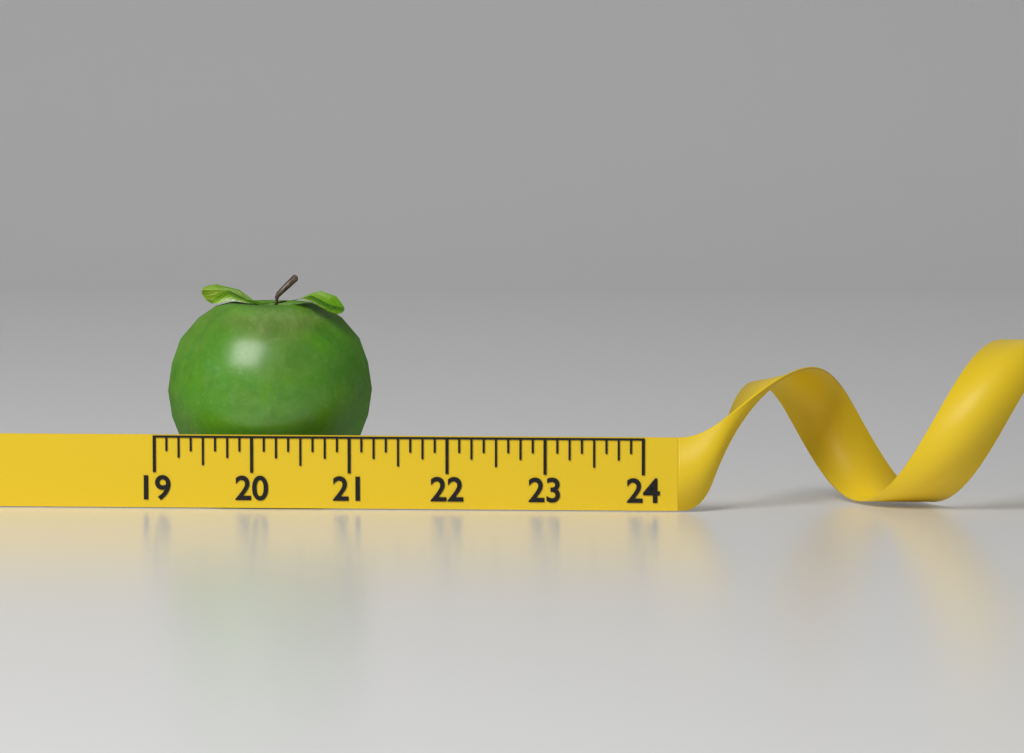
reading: 21.125 (no unit)
